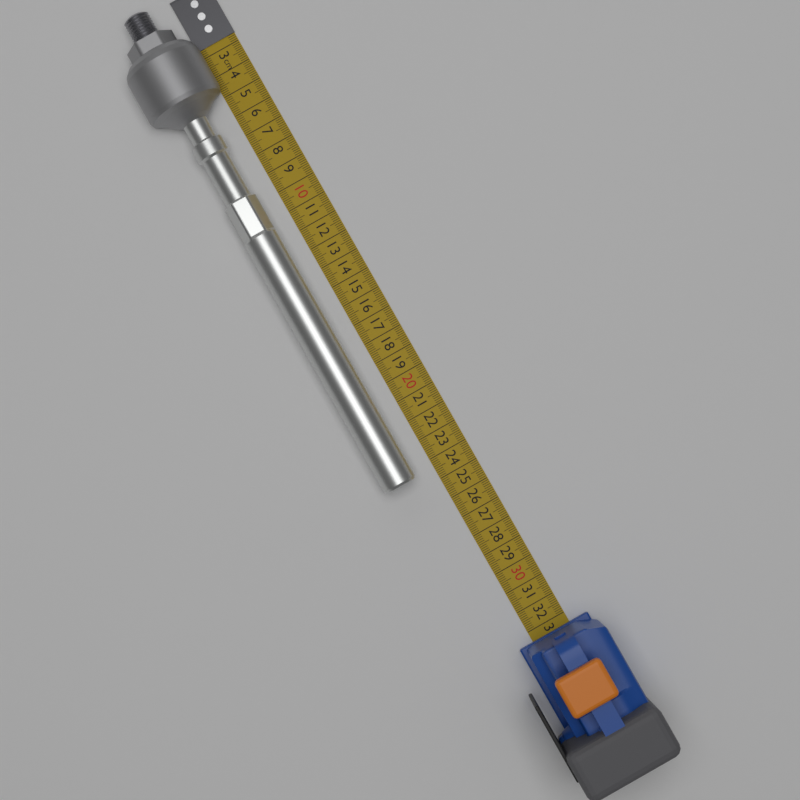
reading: 24.4 cm
